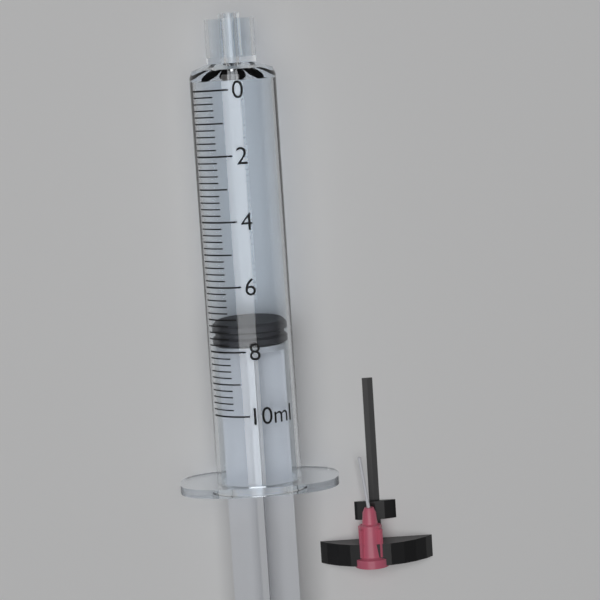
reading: 7.2 ml
